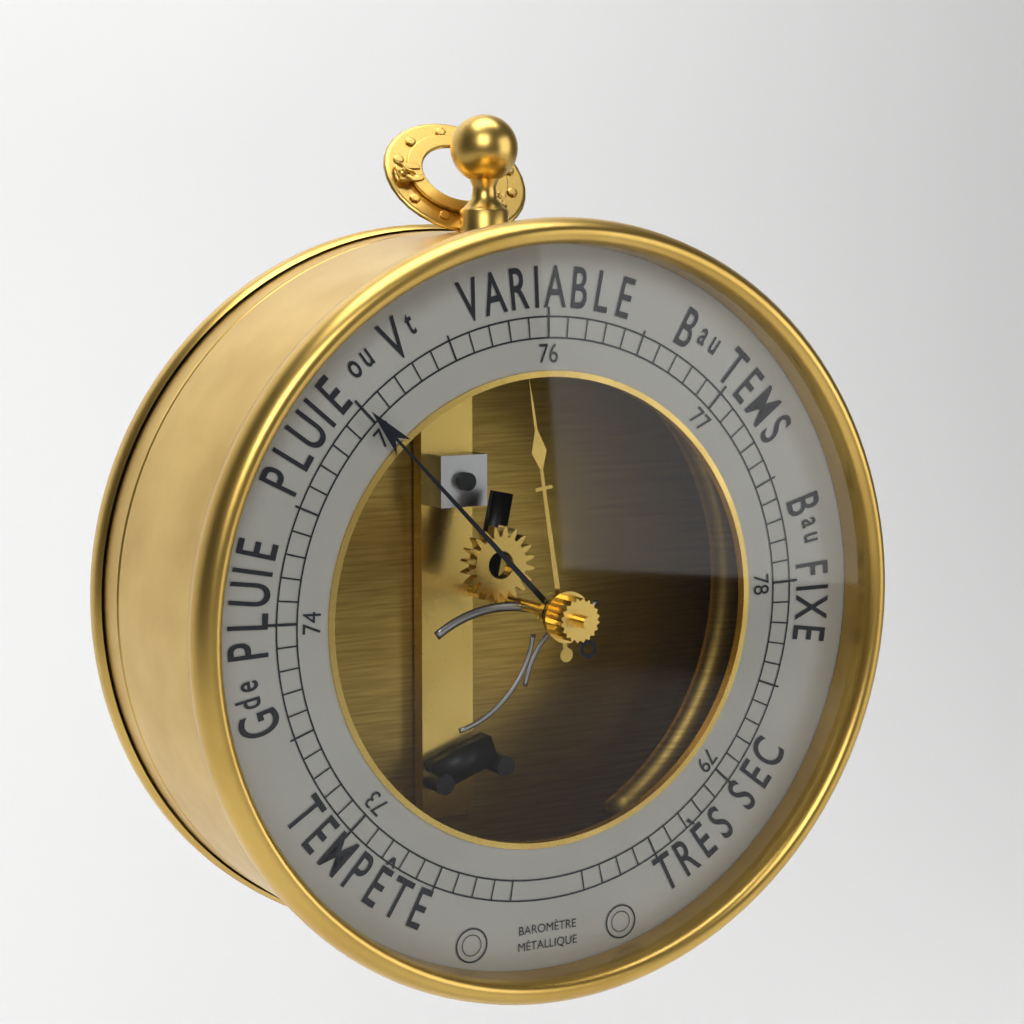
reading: 75.0 (no unit)
